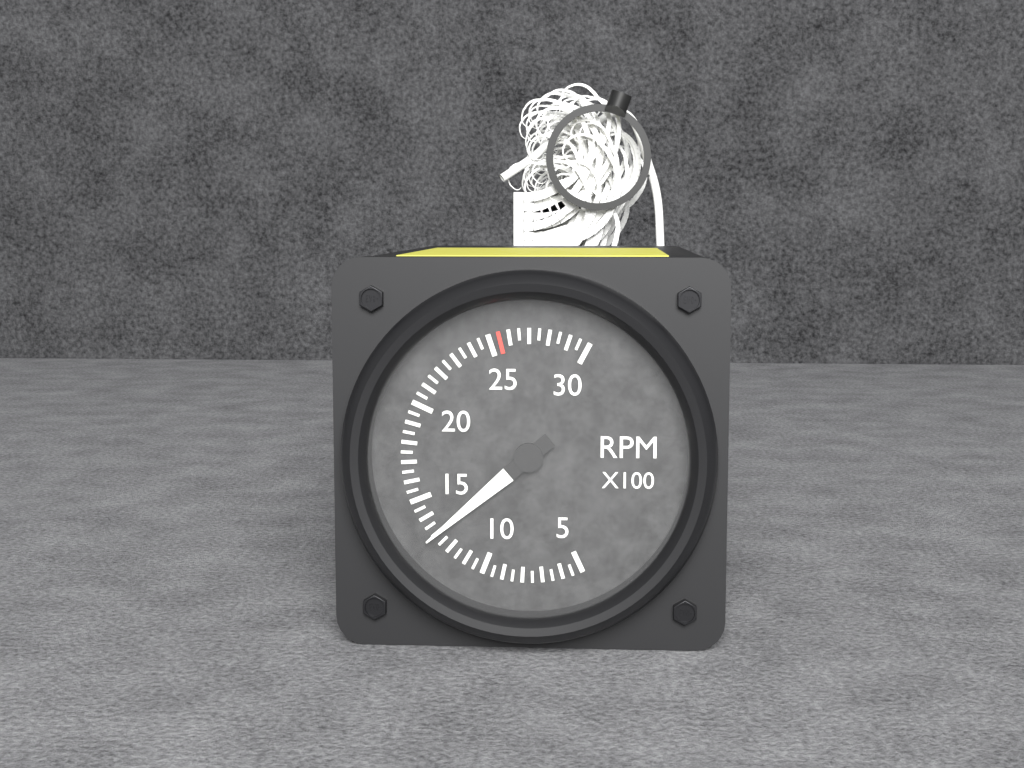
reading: 1300 RPM
